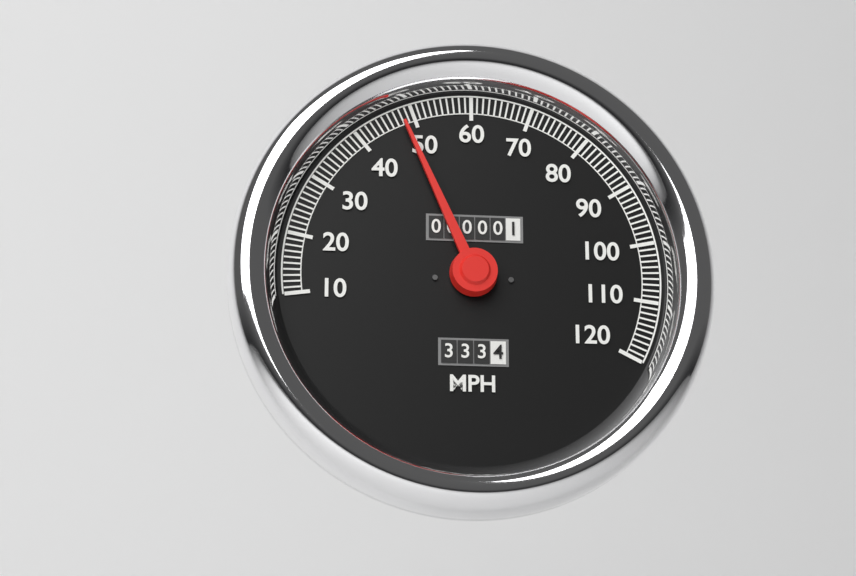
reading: 48 MPH
